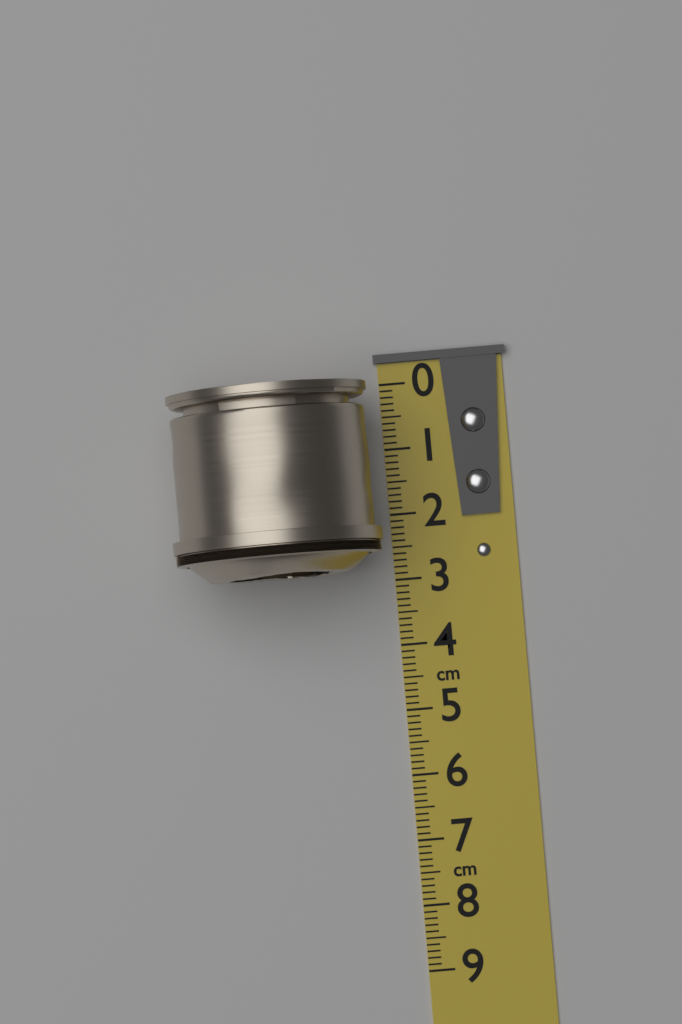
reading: 2.9 cm
